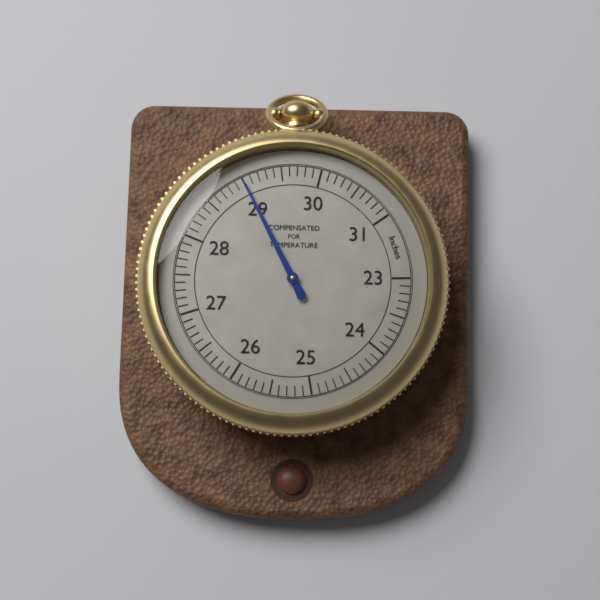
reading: 29.0 inches
